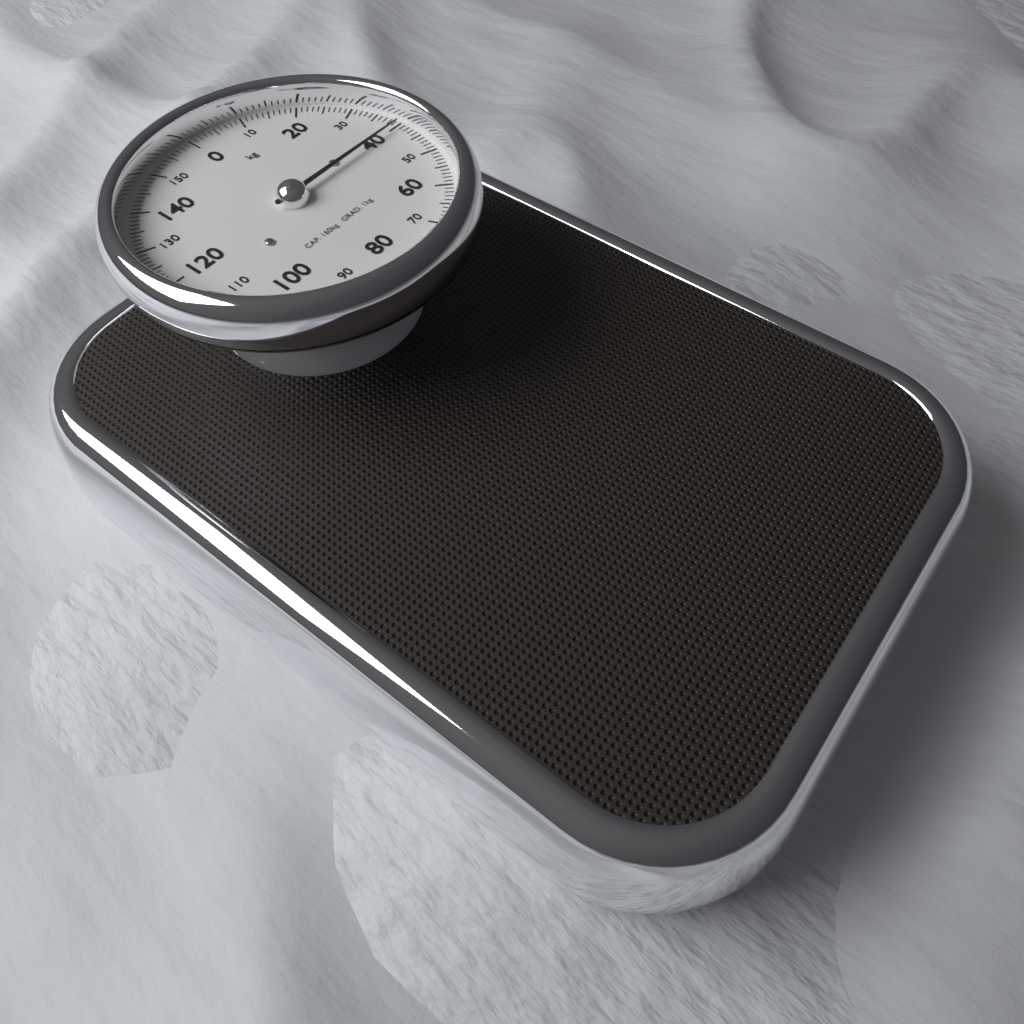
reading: 40 kg
